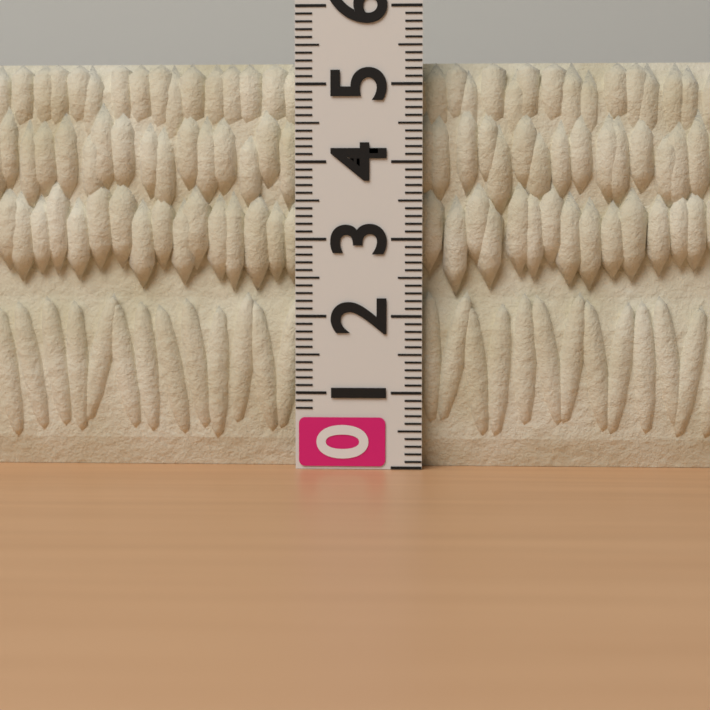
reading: 5.3 (no unit)
